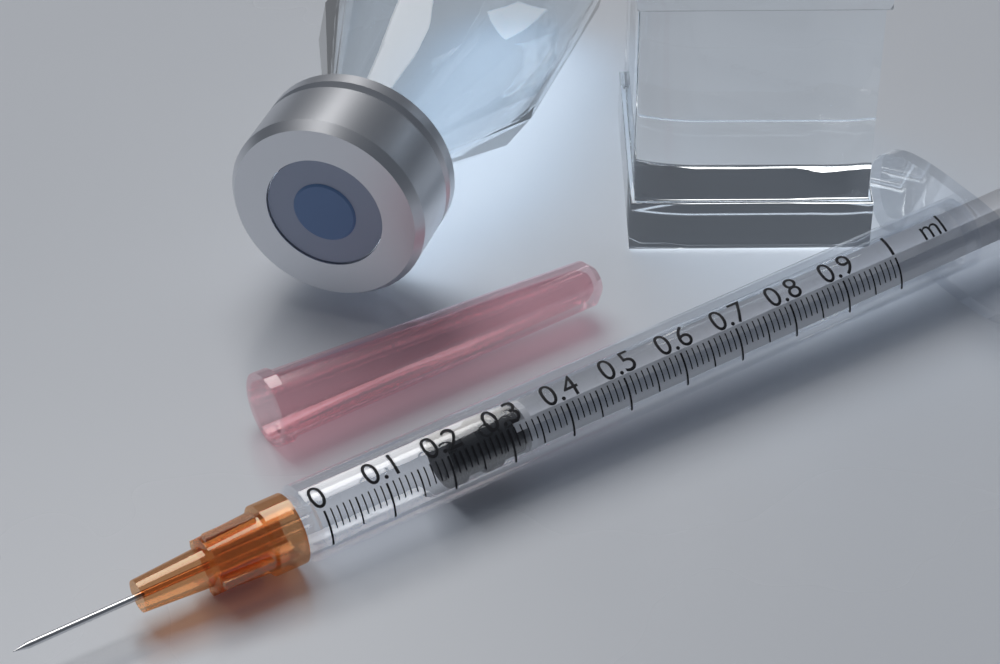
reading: 0.21 ml
